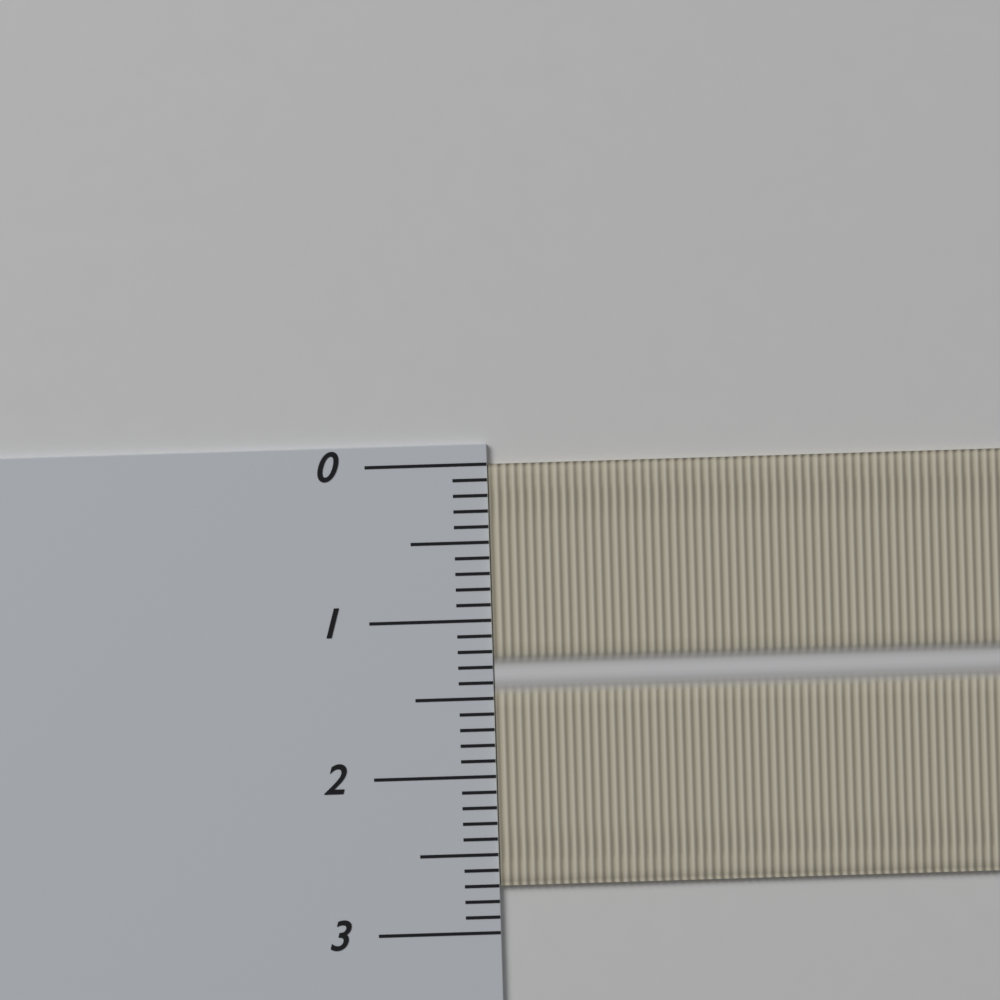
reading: 2.7 (no unit)
